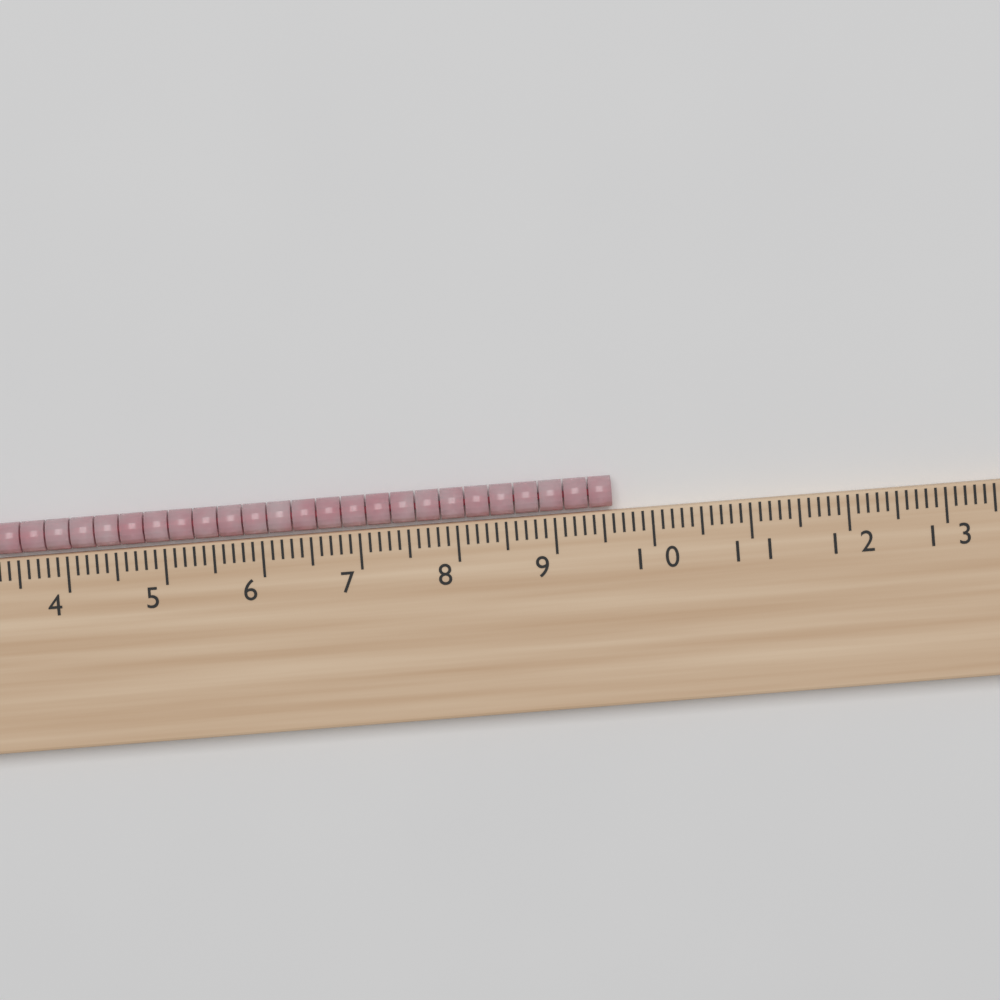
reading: 9.6 cm
